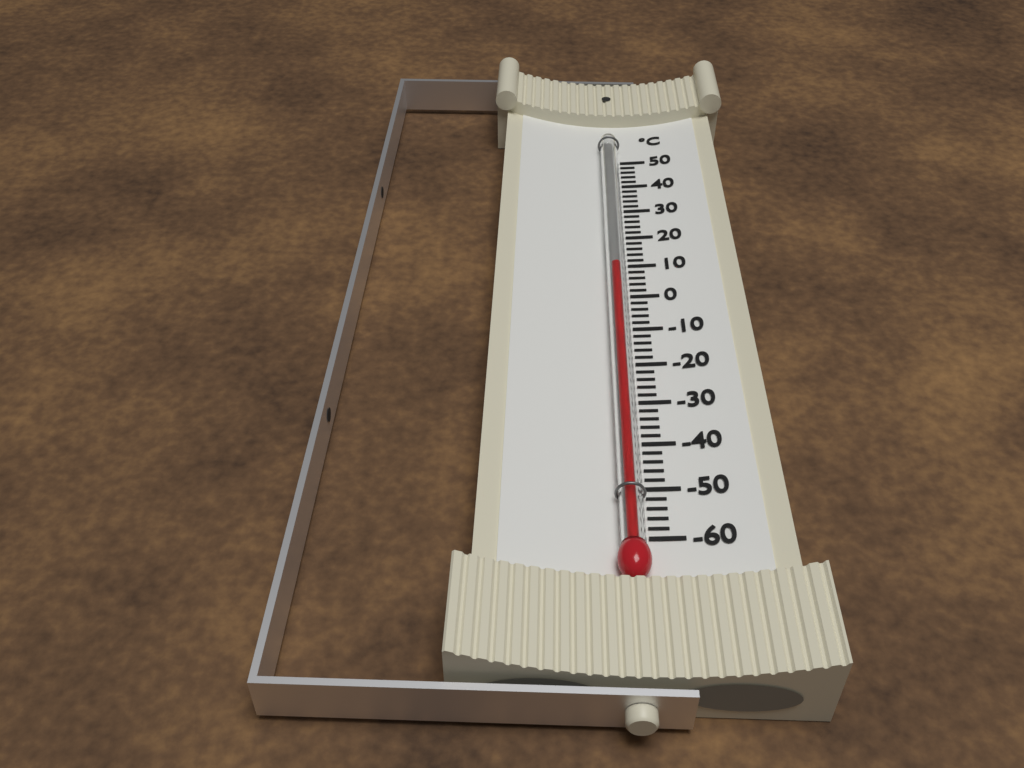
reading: 8 °C
